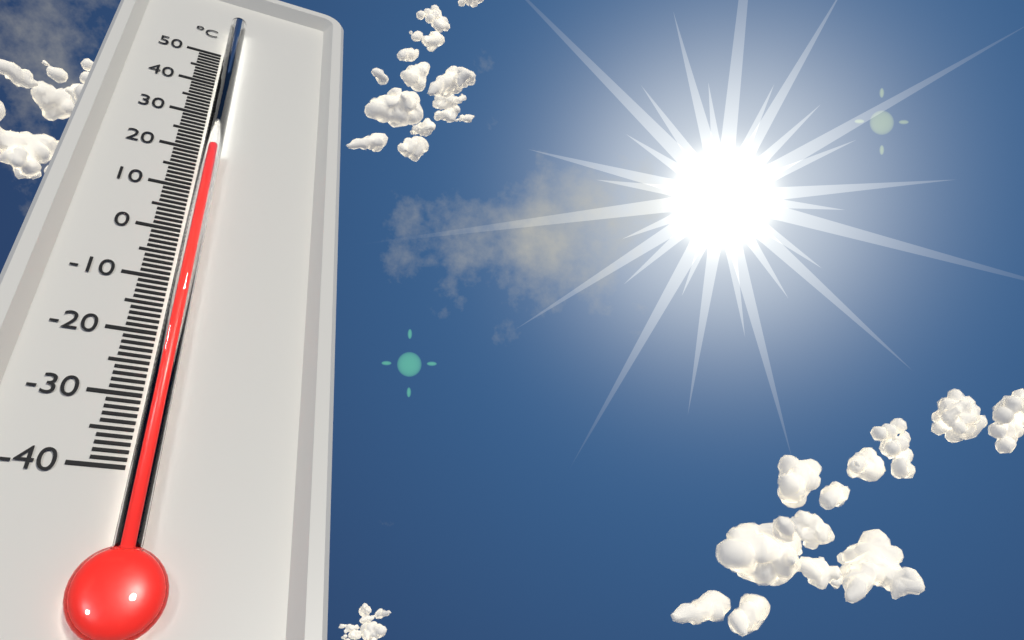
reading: 19 °C
